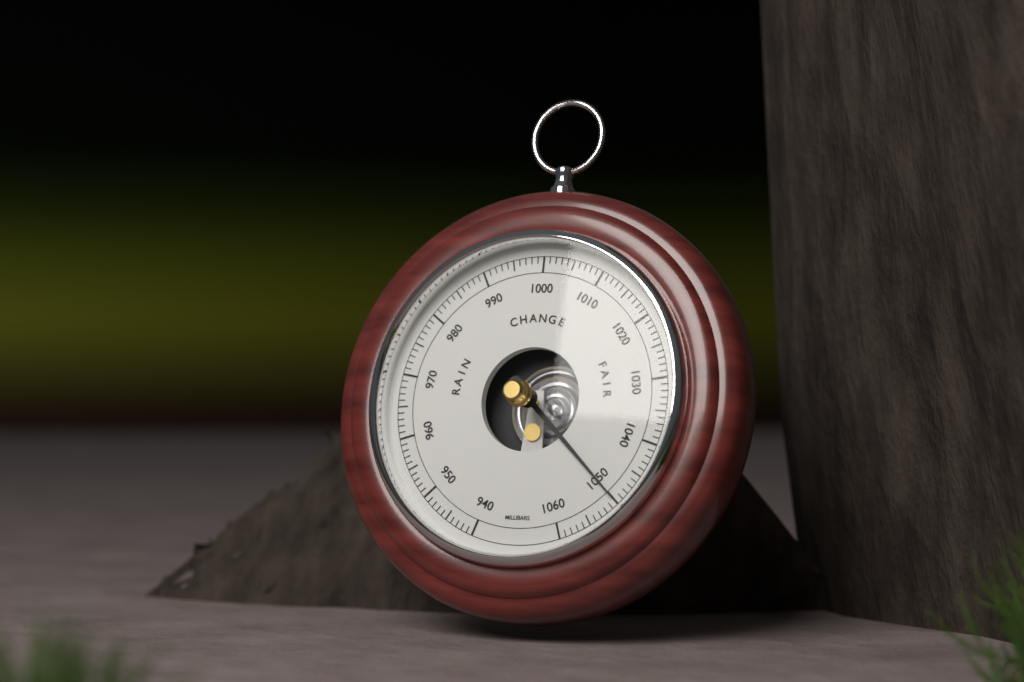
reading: 1050 mbar
